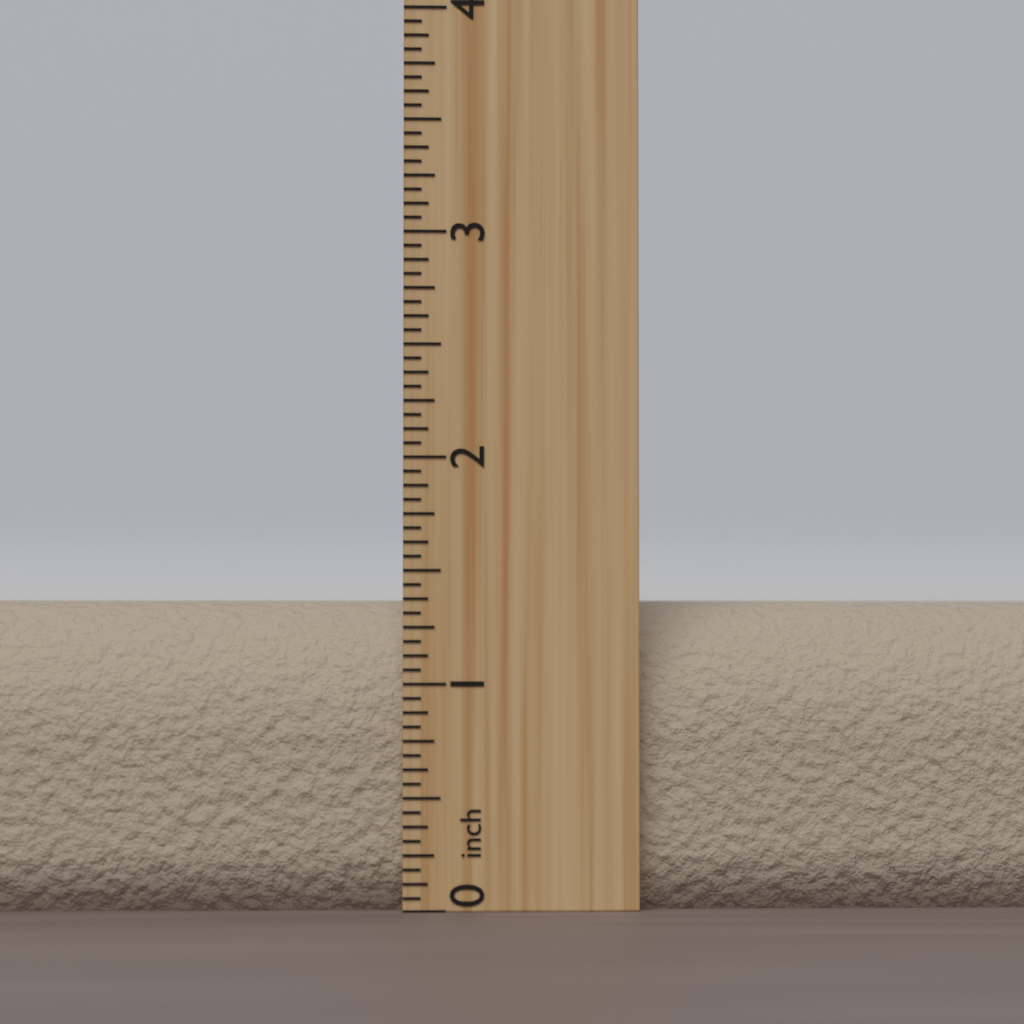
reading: 1.3750 inch
